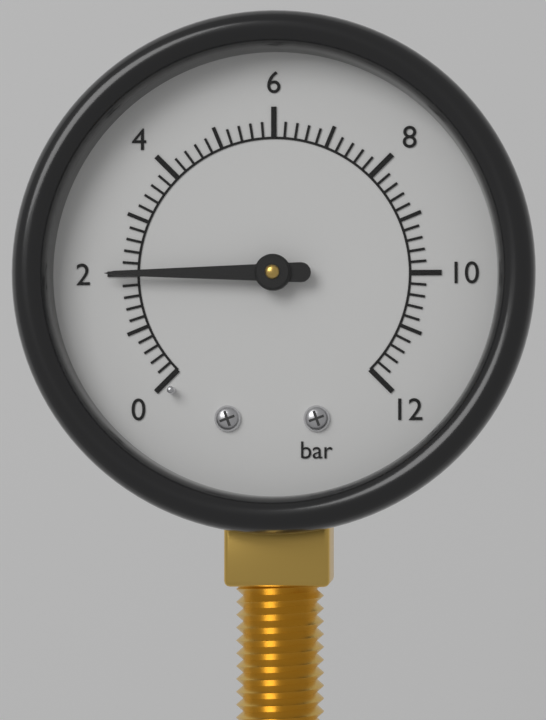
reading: 2.0 bar
